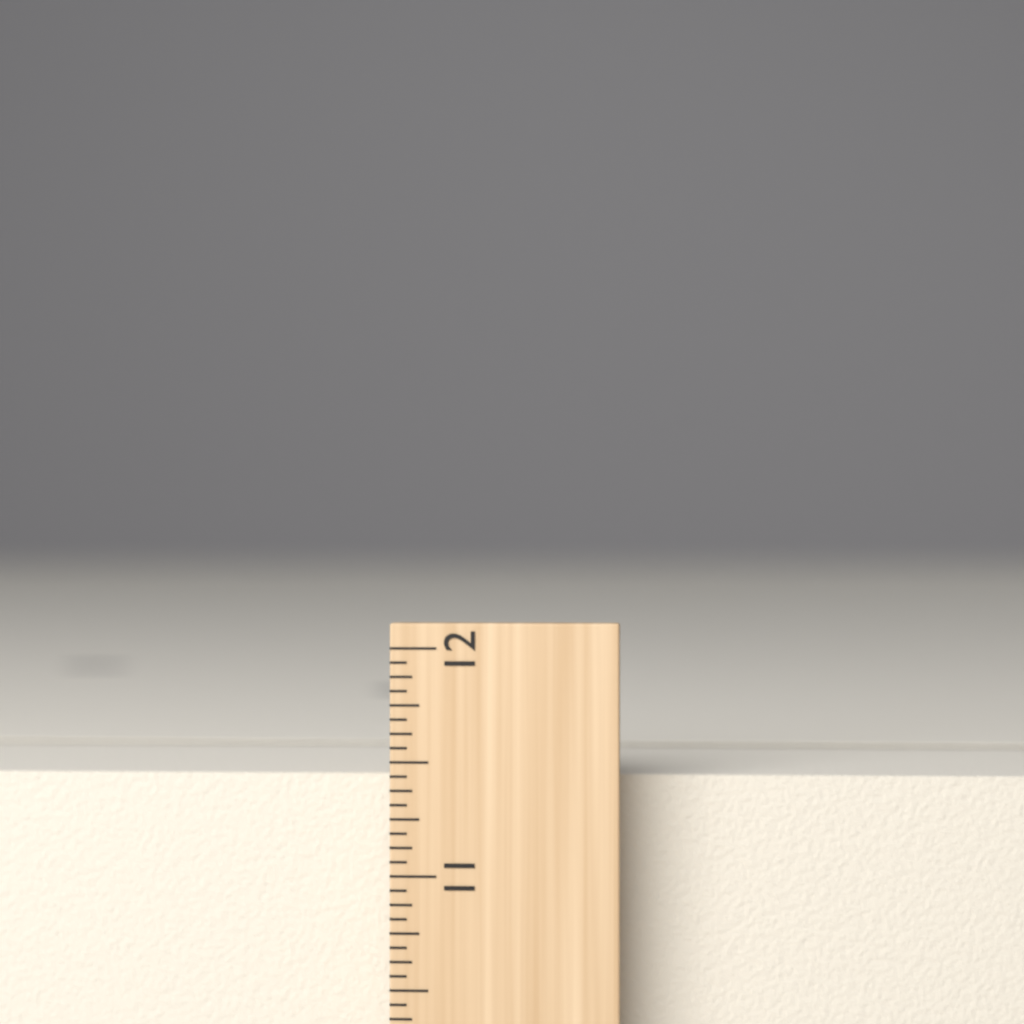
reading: 11.4375 inch
